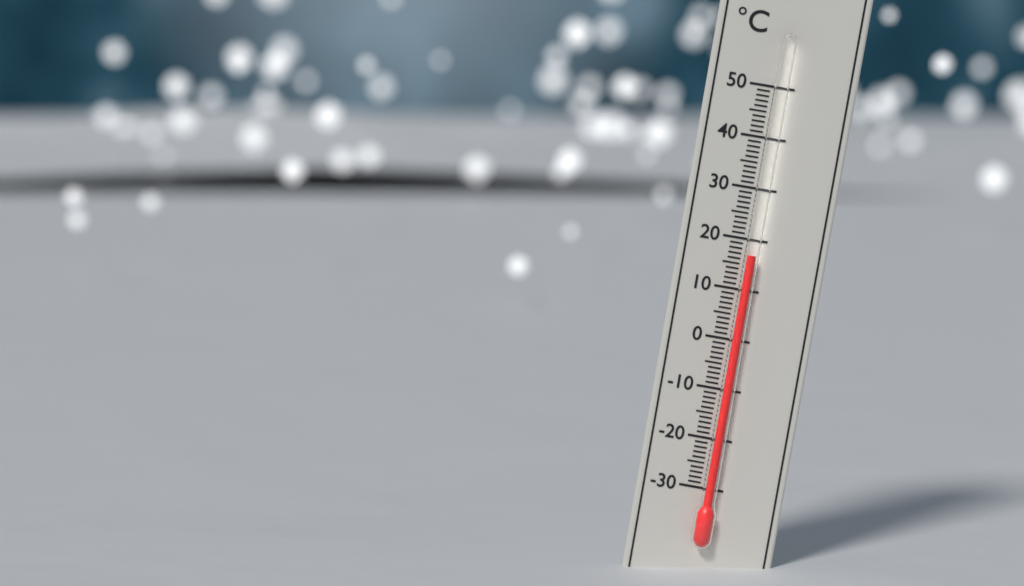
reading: 17 °C
